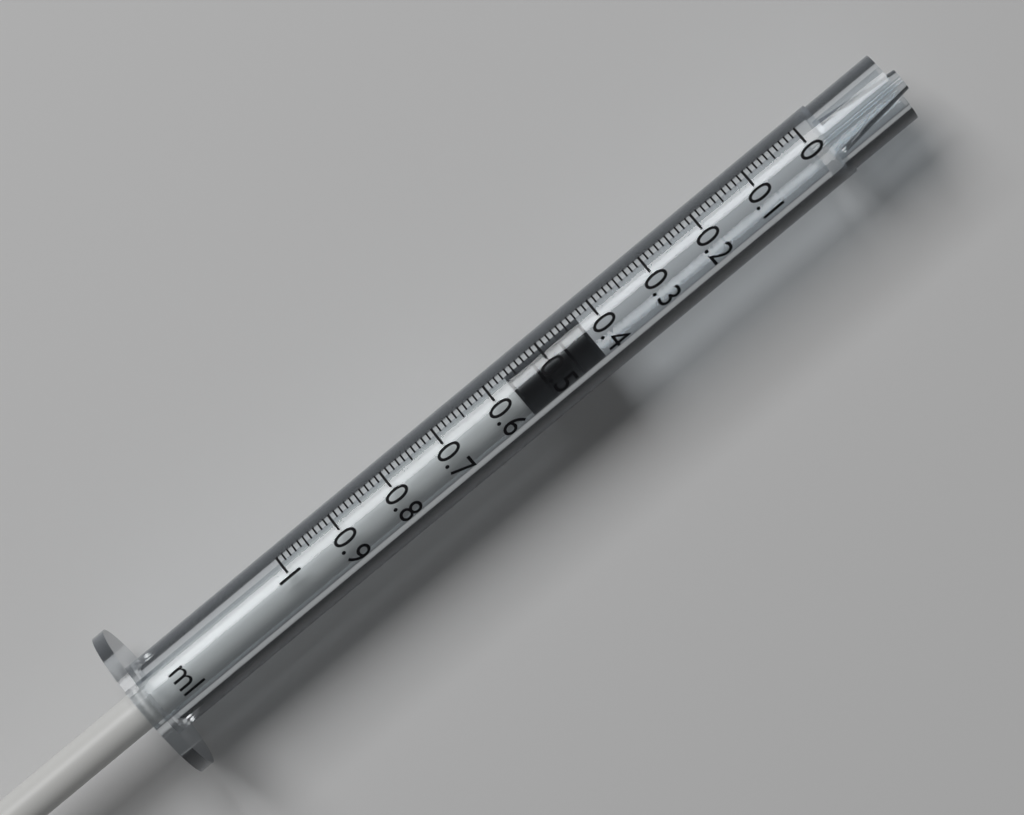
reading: 0.43 ml
